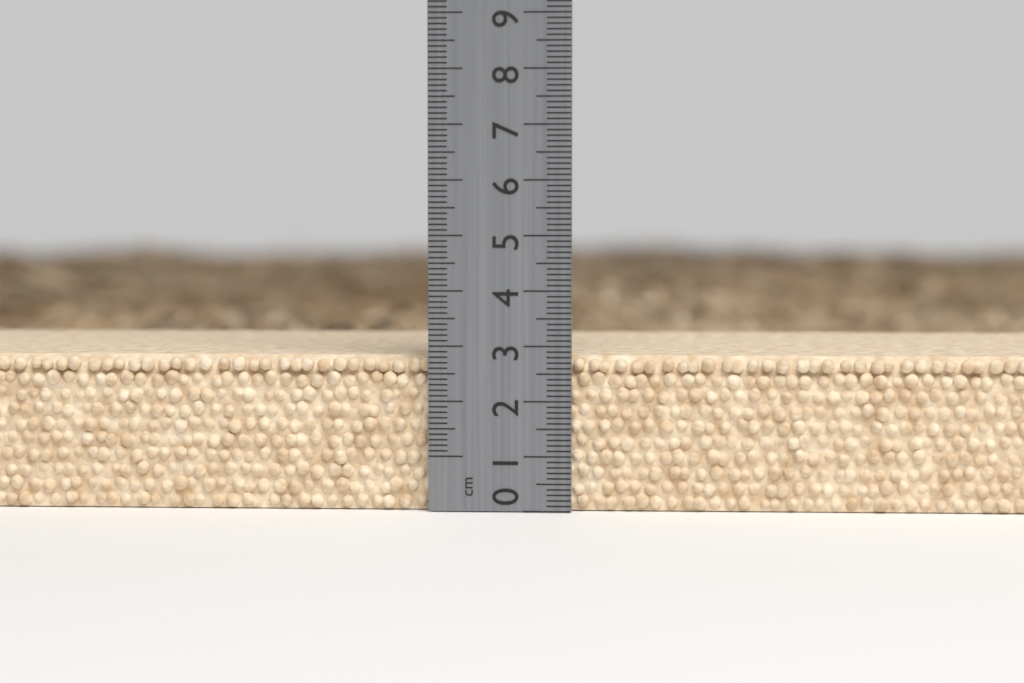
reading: 2.8 cm
